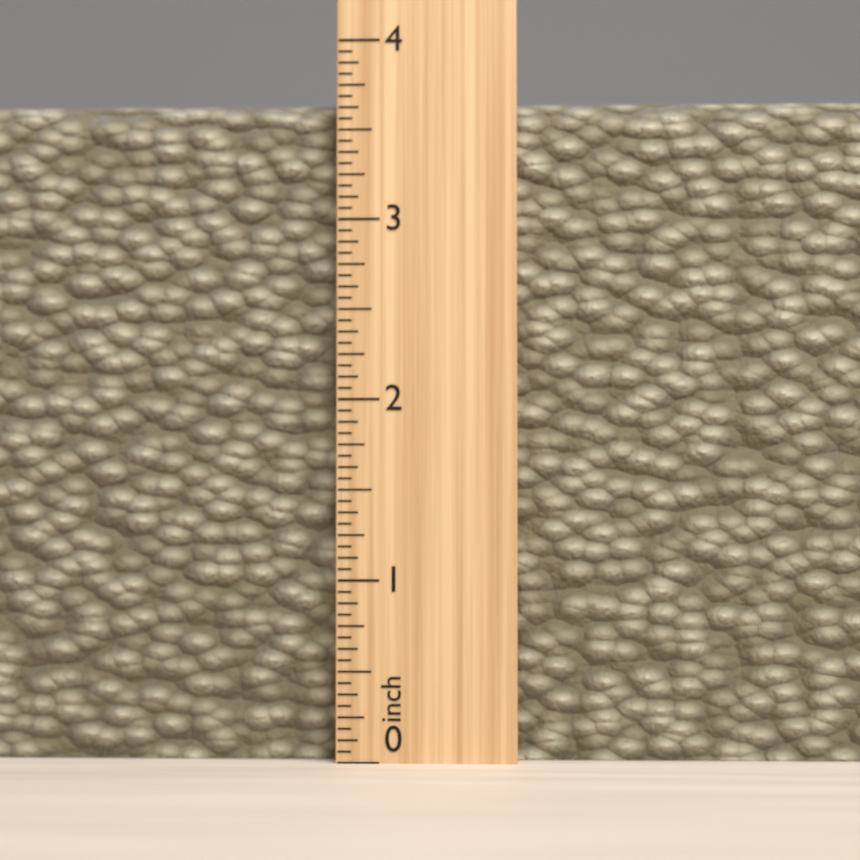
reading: 3.6875 inch
